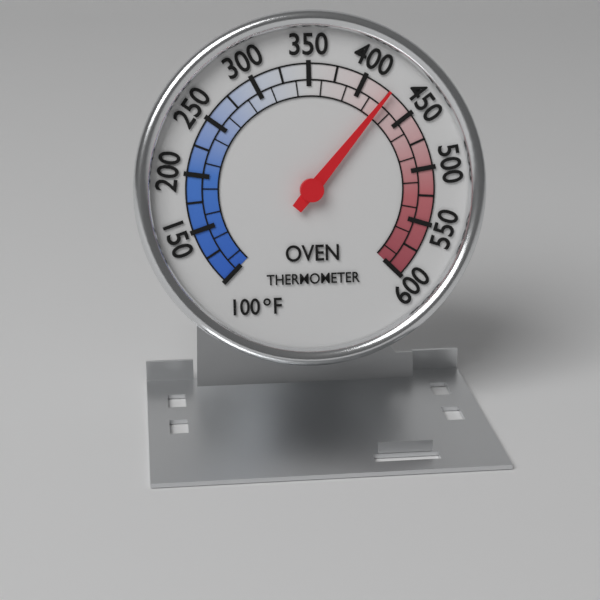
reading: 425 °F
